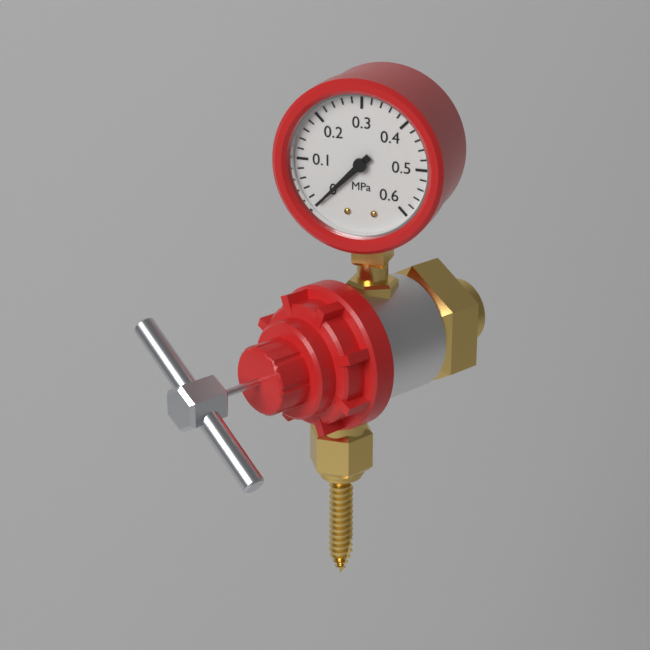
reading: 0.00 MPa
